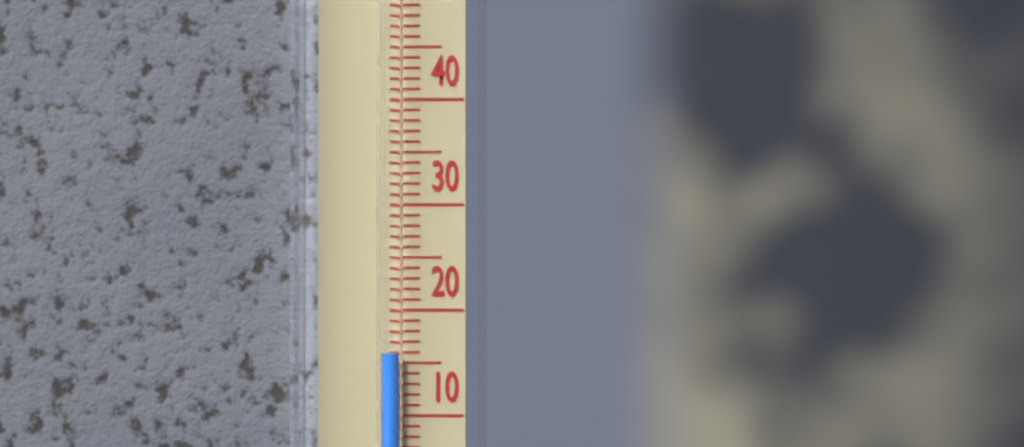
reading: 16 °C
